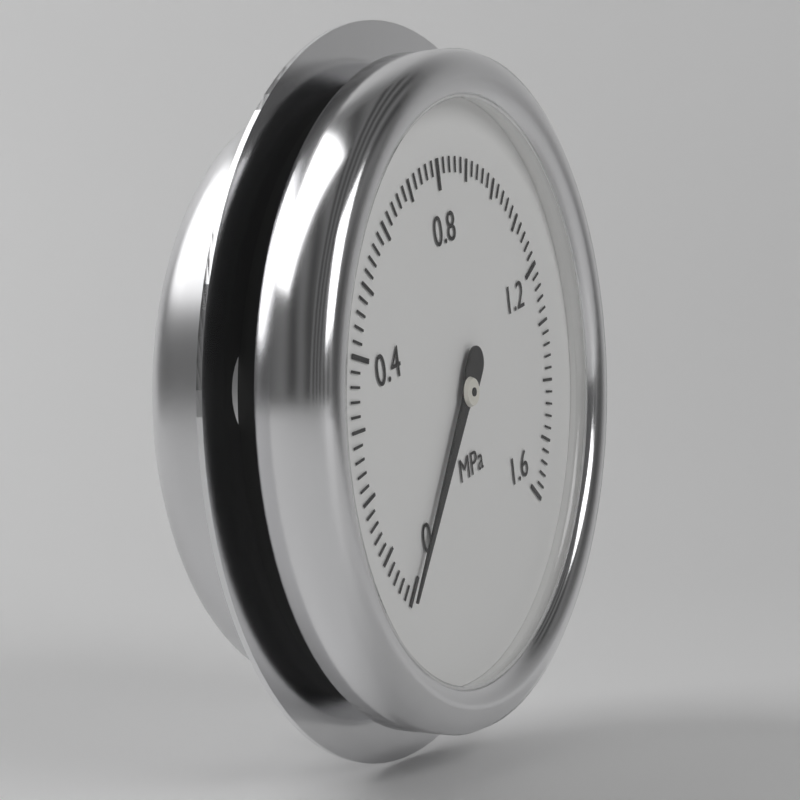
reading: 0.00 MPa
